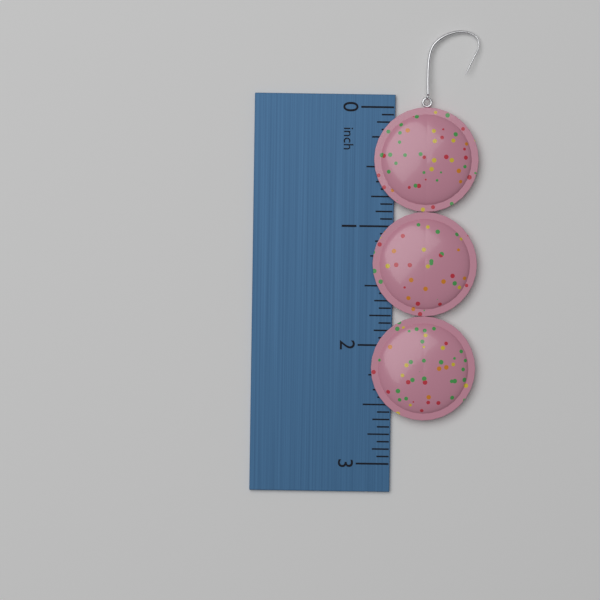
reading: 2.6250 inch
